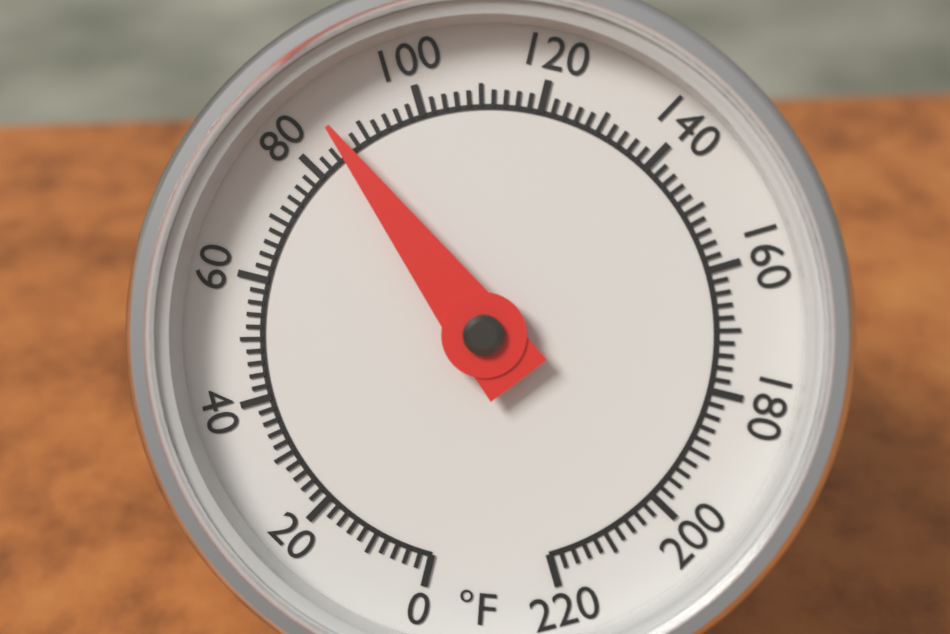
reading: 86 °F
